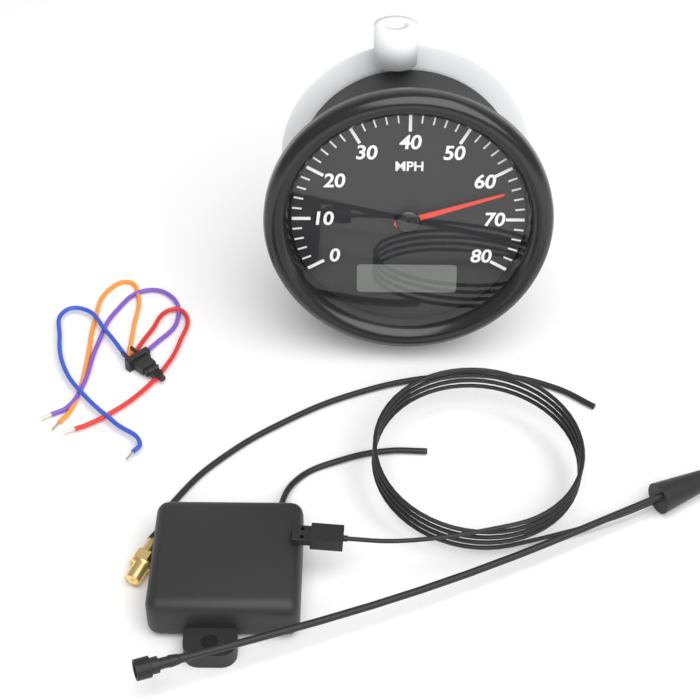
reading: 64 MPH
